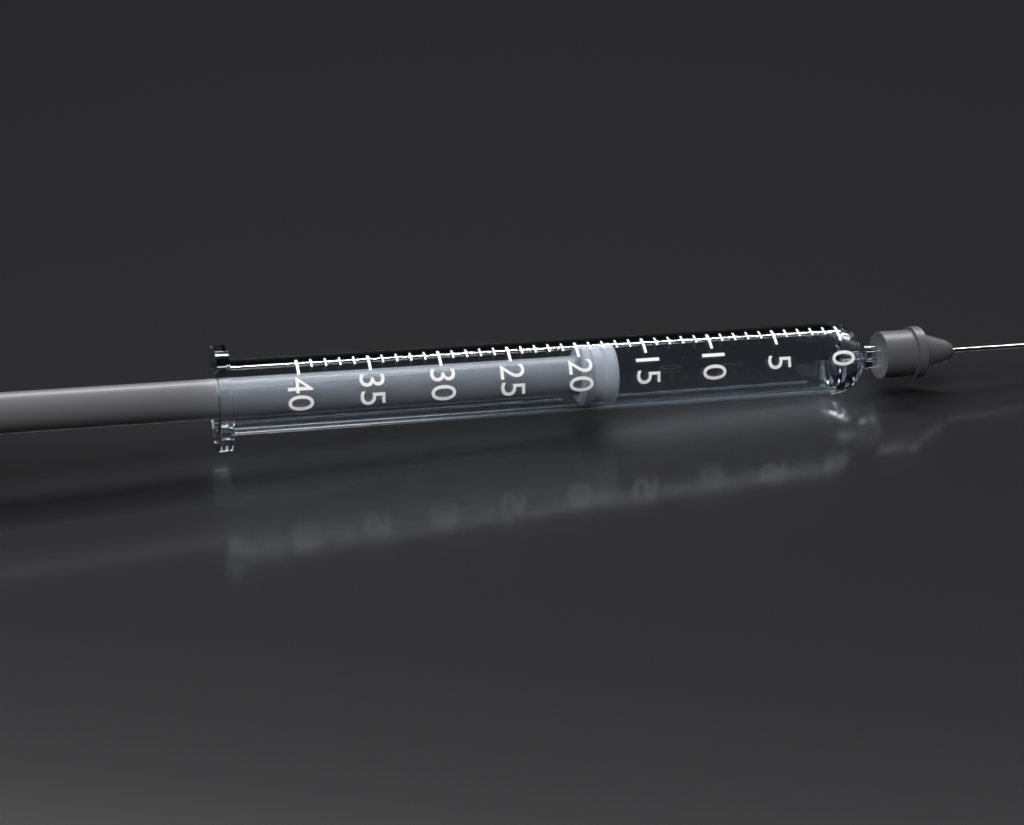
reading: 17 (no unit)
